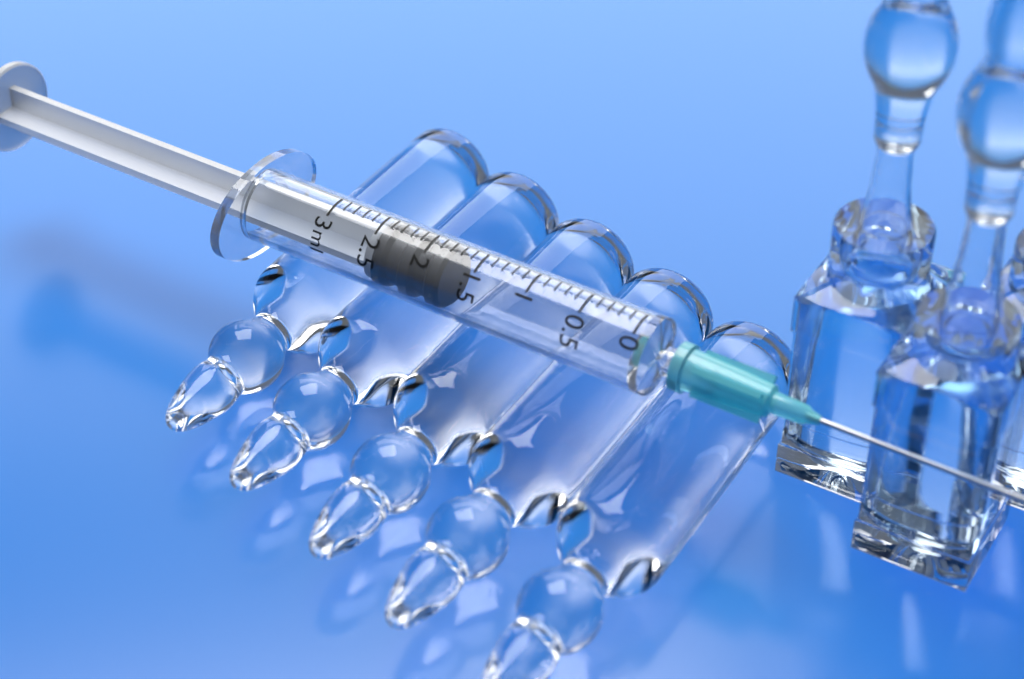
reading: 1.8 ml
